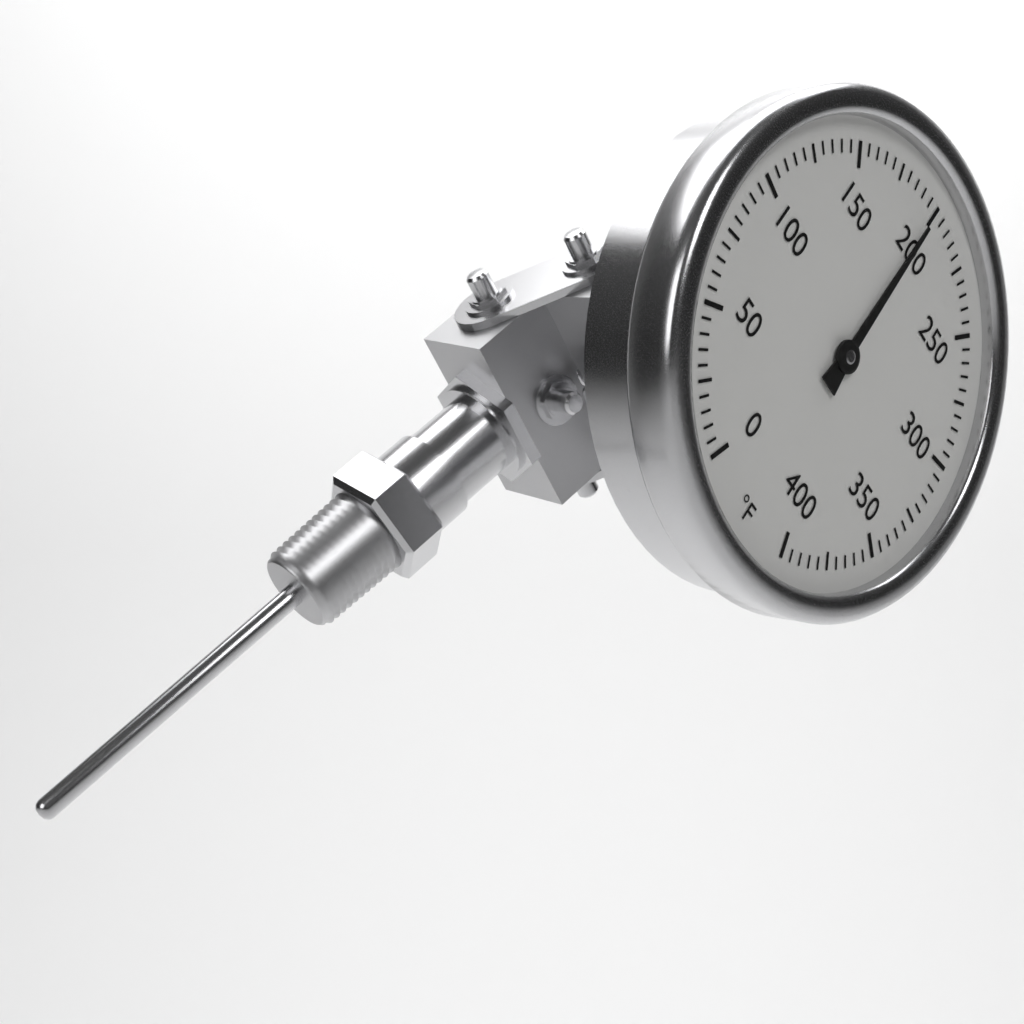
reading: 200 °F
